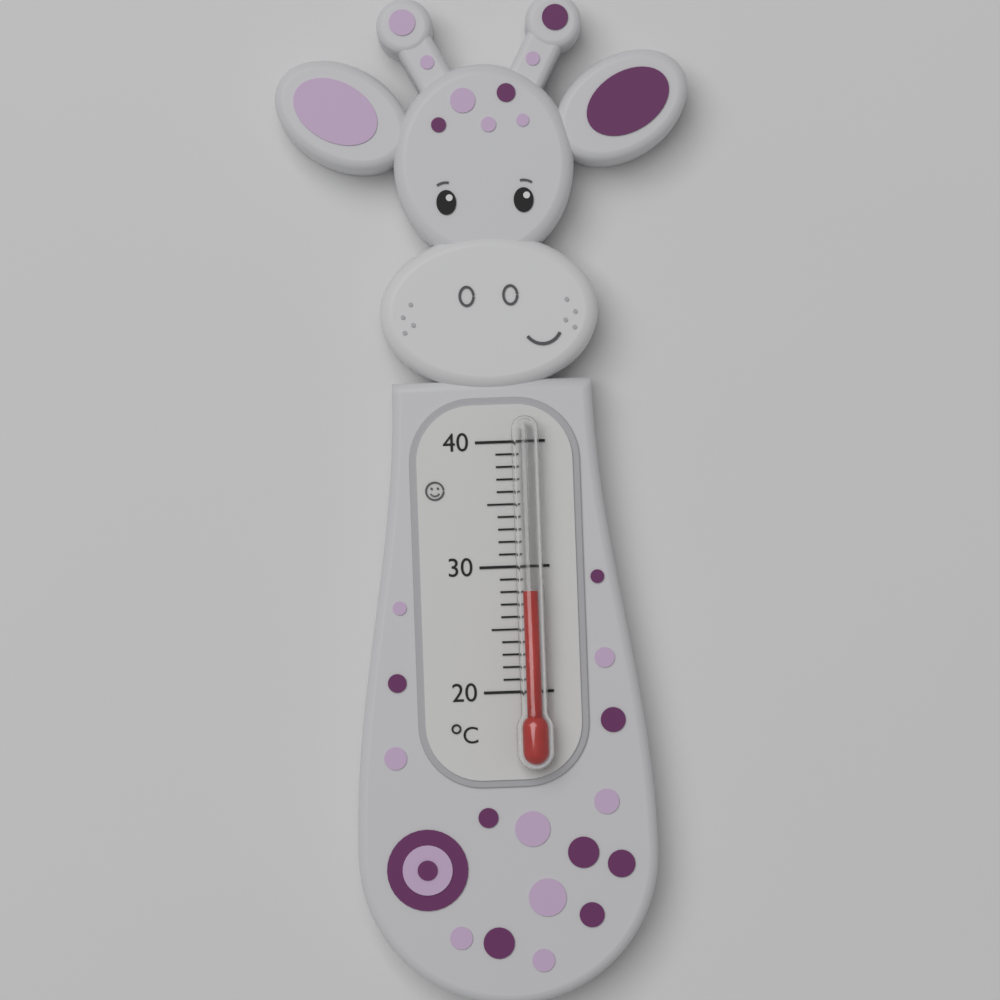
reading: 28 °C
